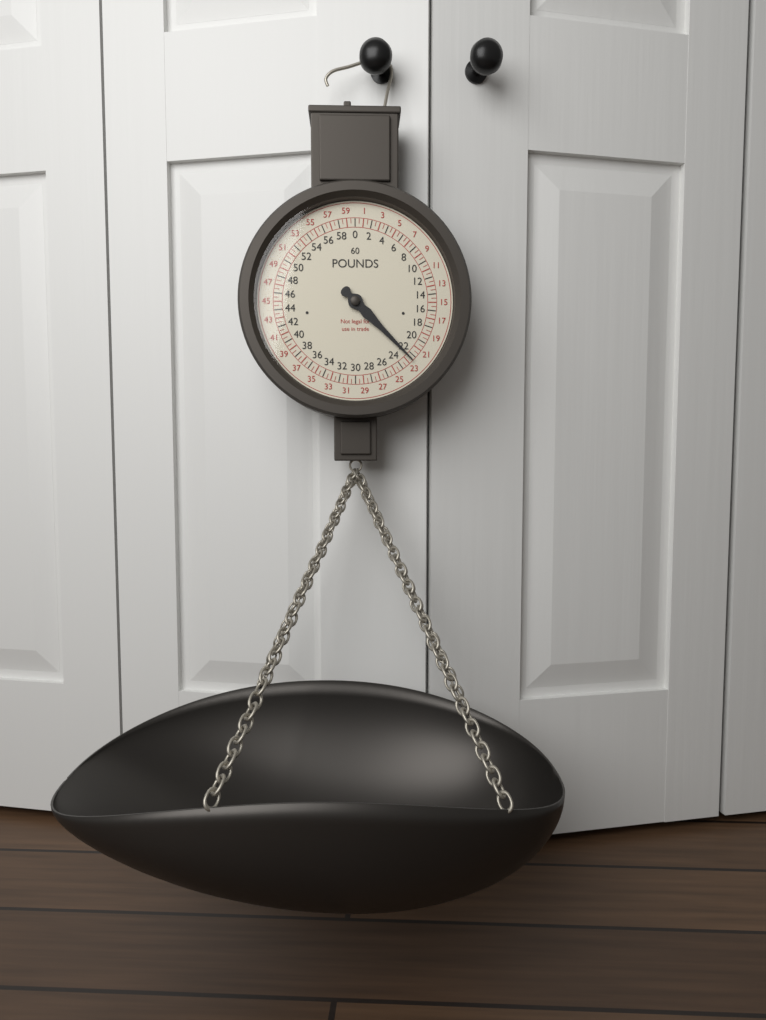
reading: 22.5 lb
